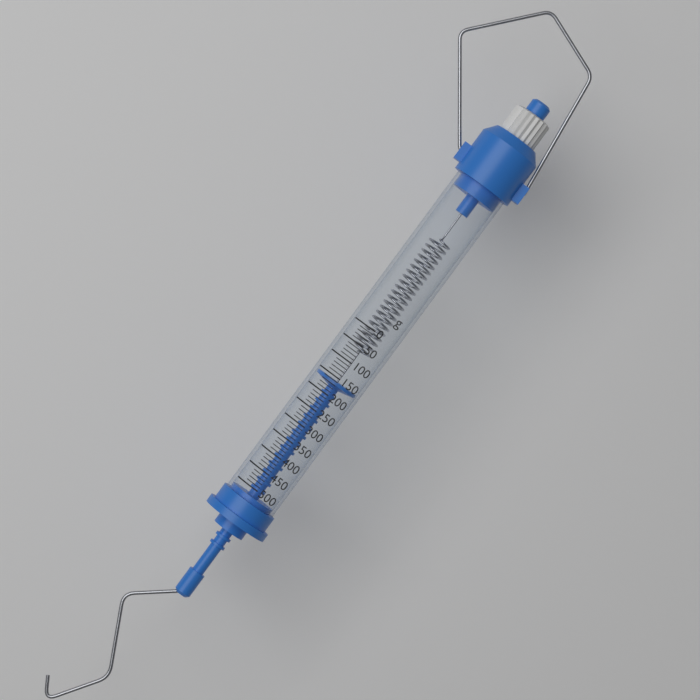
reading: 160 g
